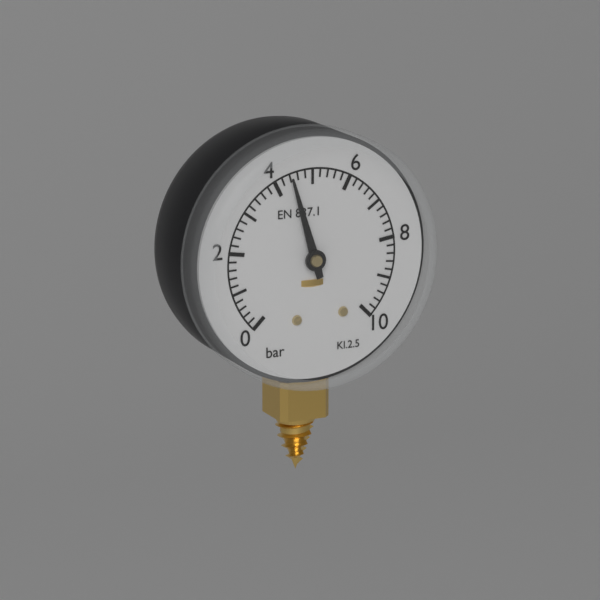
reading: 4.4 bar
